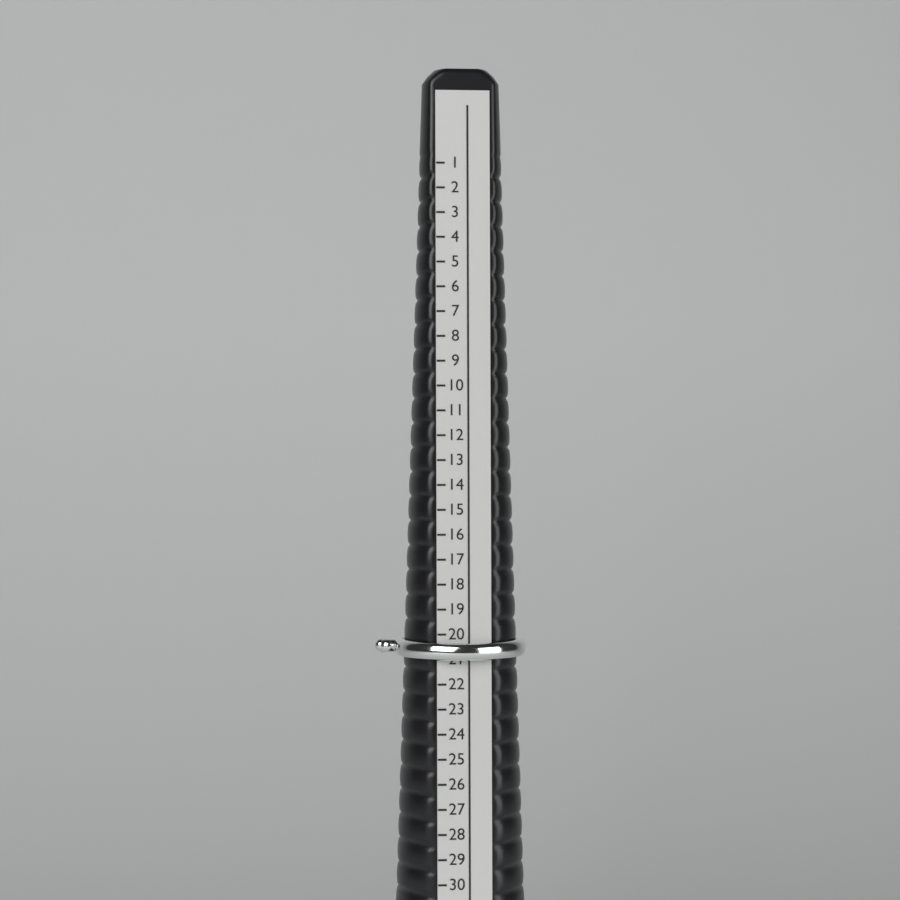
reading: 21 (no unit)
